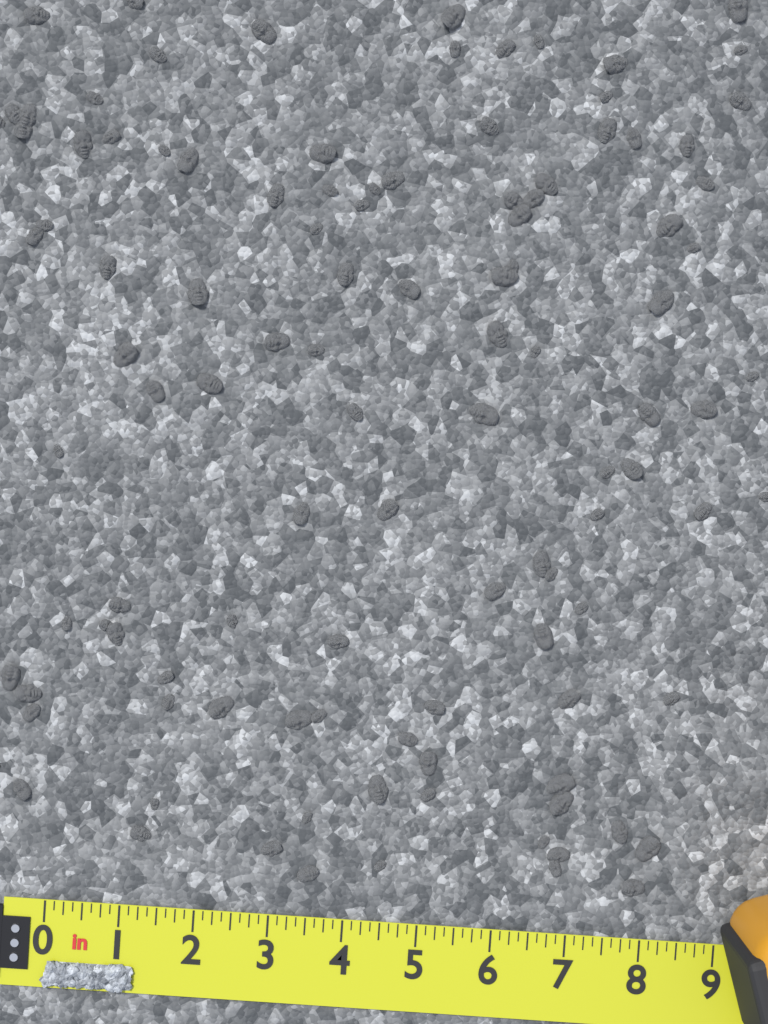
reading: 1.250 in
